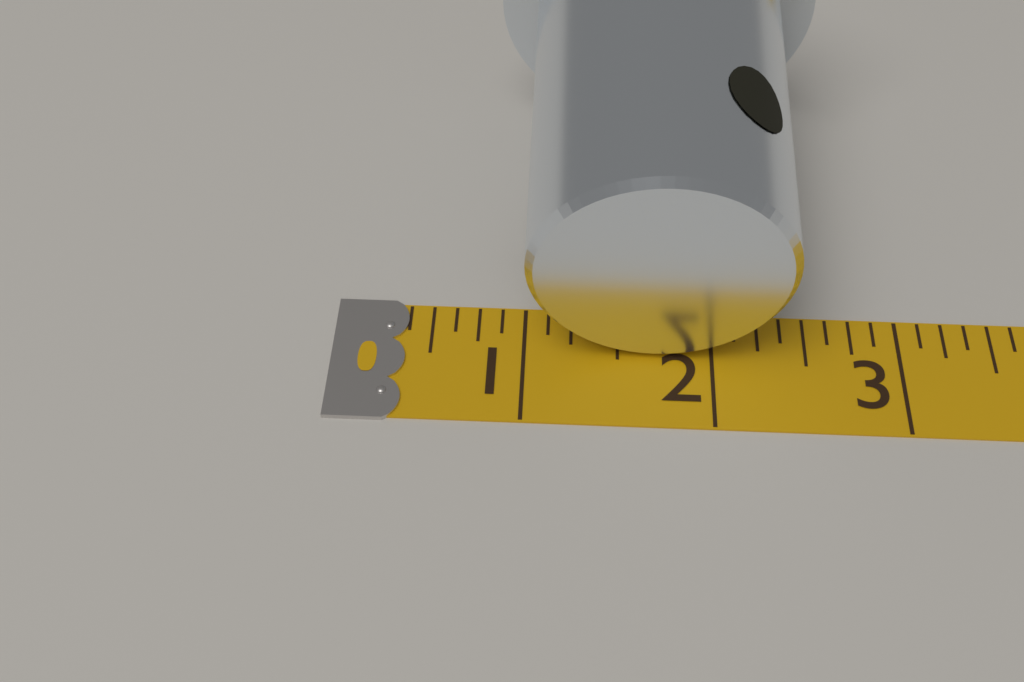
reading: 2.375 (no unit)
